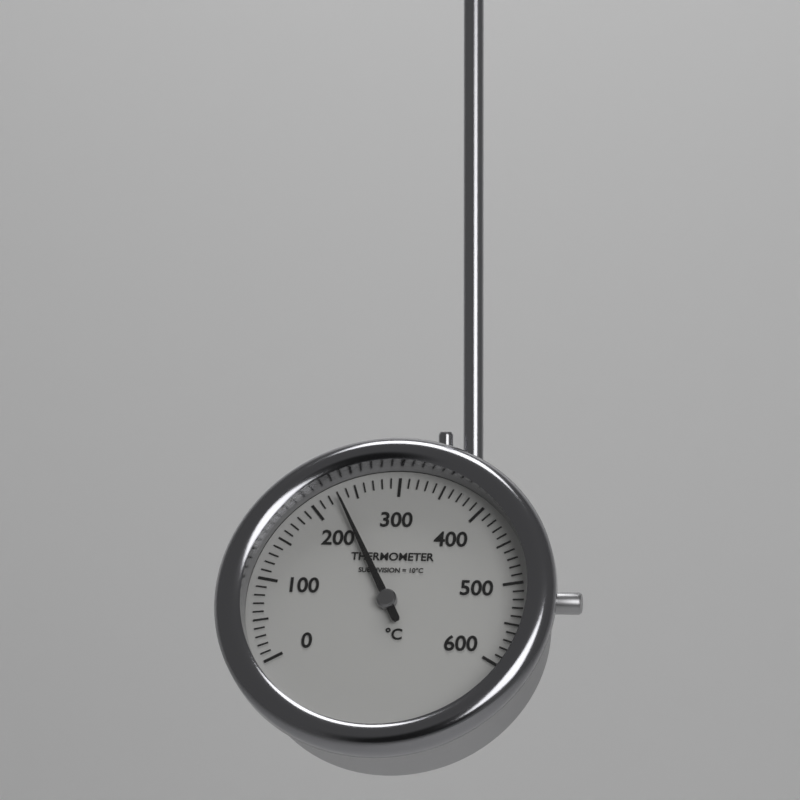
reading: 230 °C
